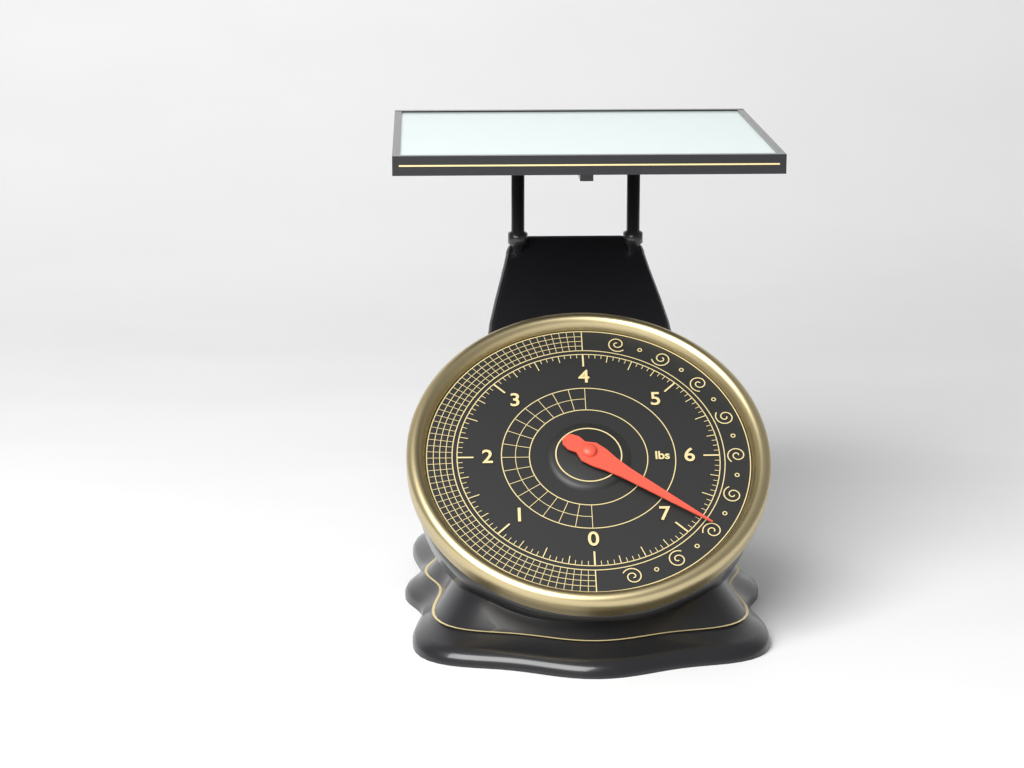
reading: 6.8125 lbs
